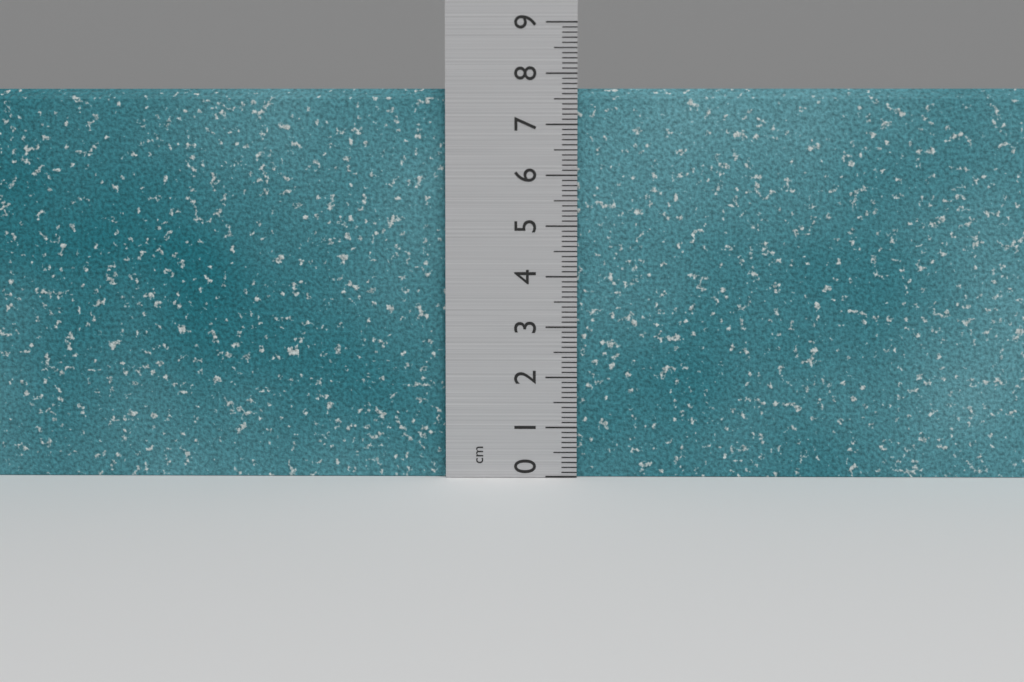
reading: 7.7 cm
